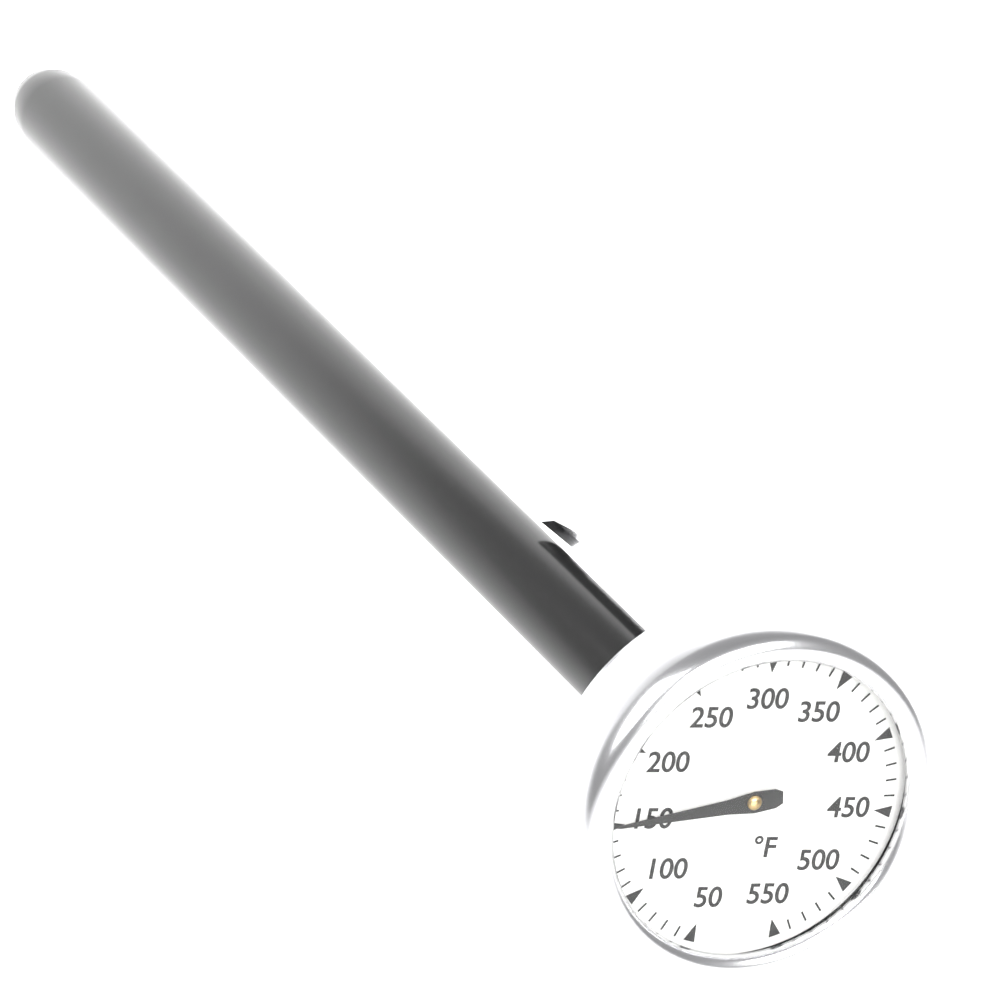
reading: 150 °F
